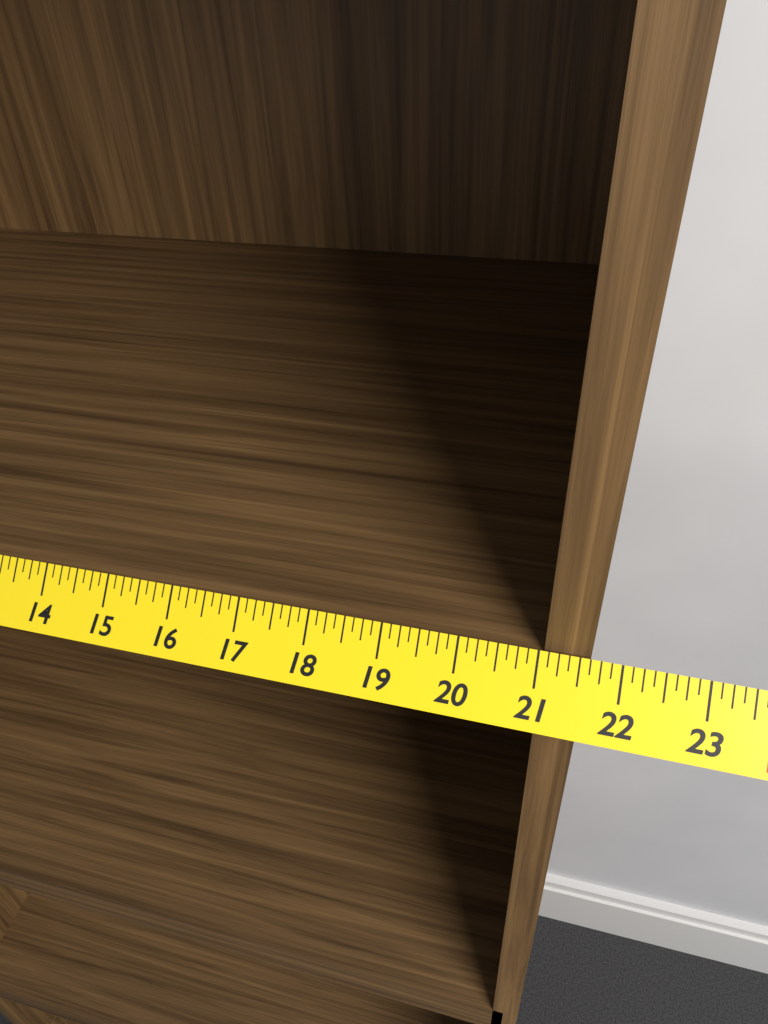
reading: 21.625 in
